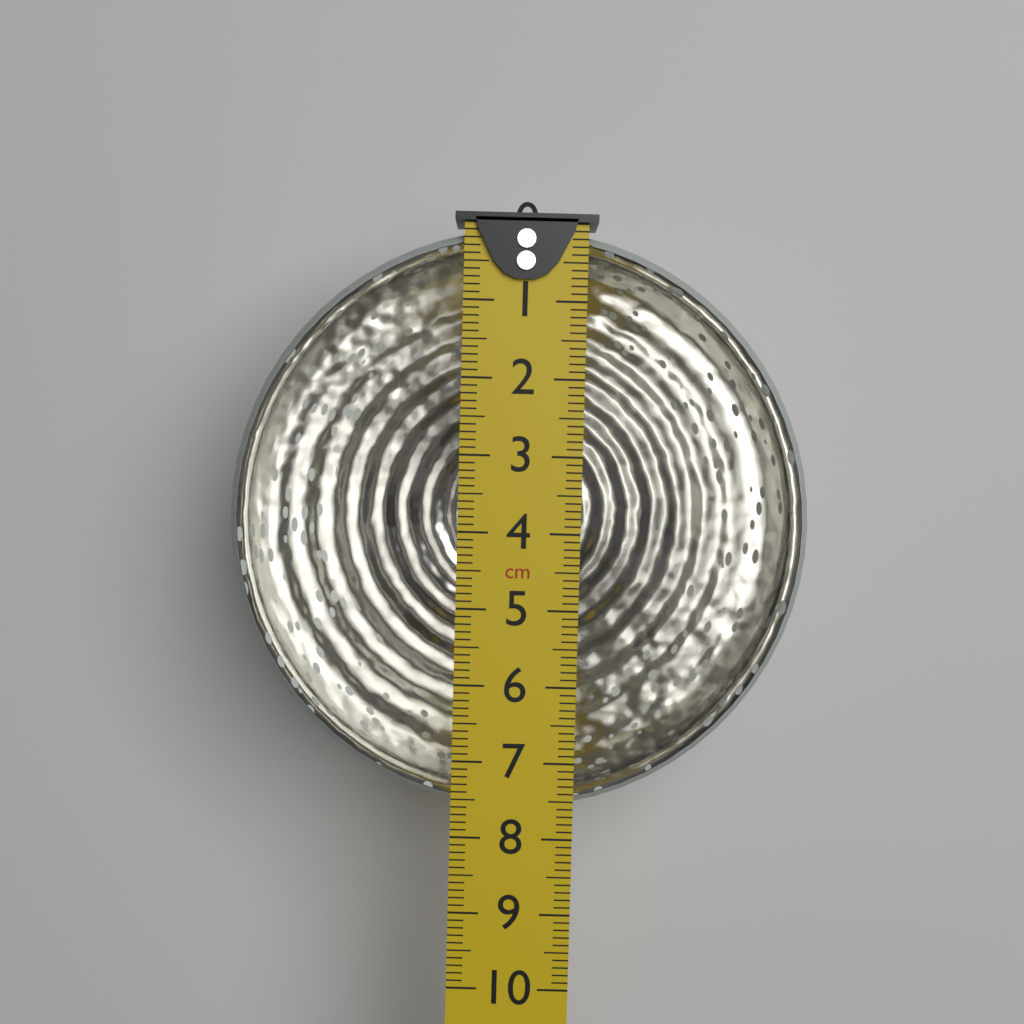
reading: 7.7 cm
